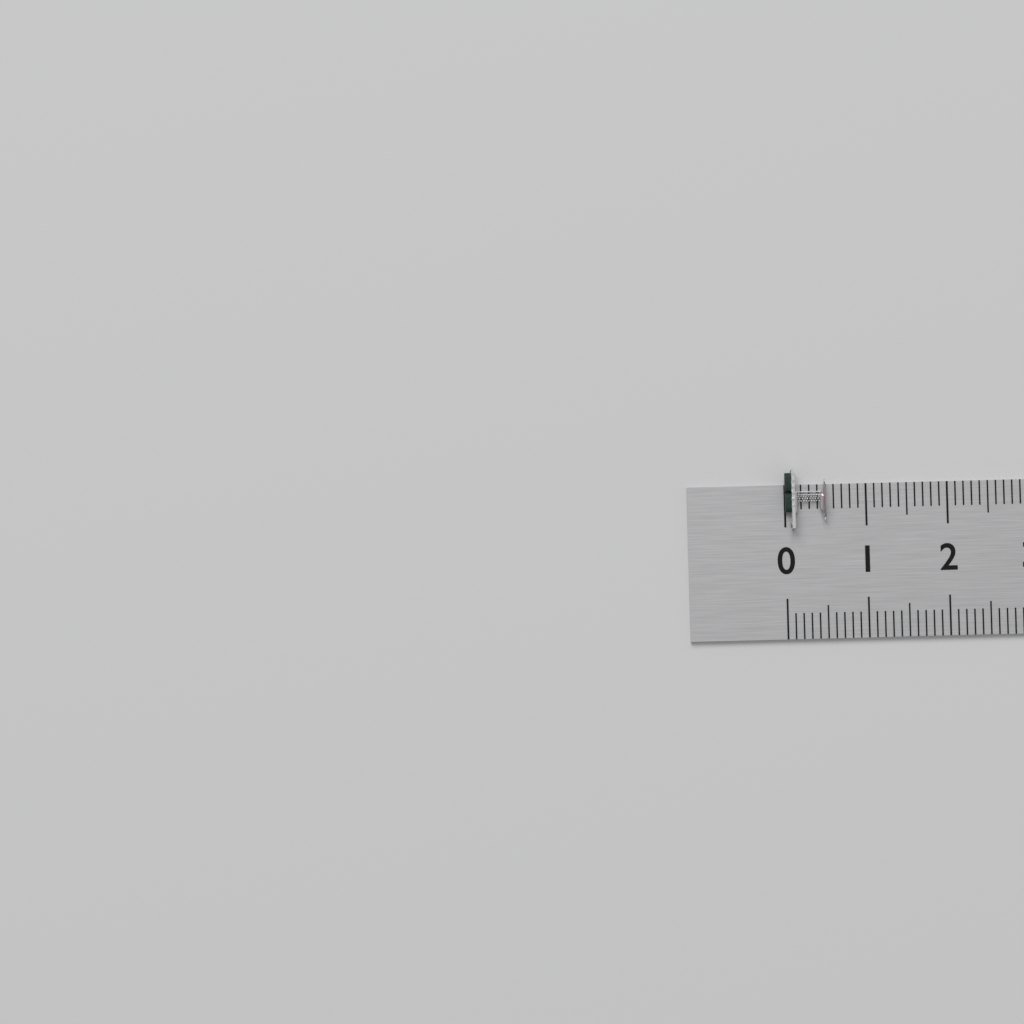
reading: 0.5 (no unit)
